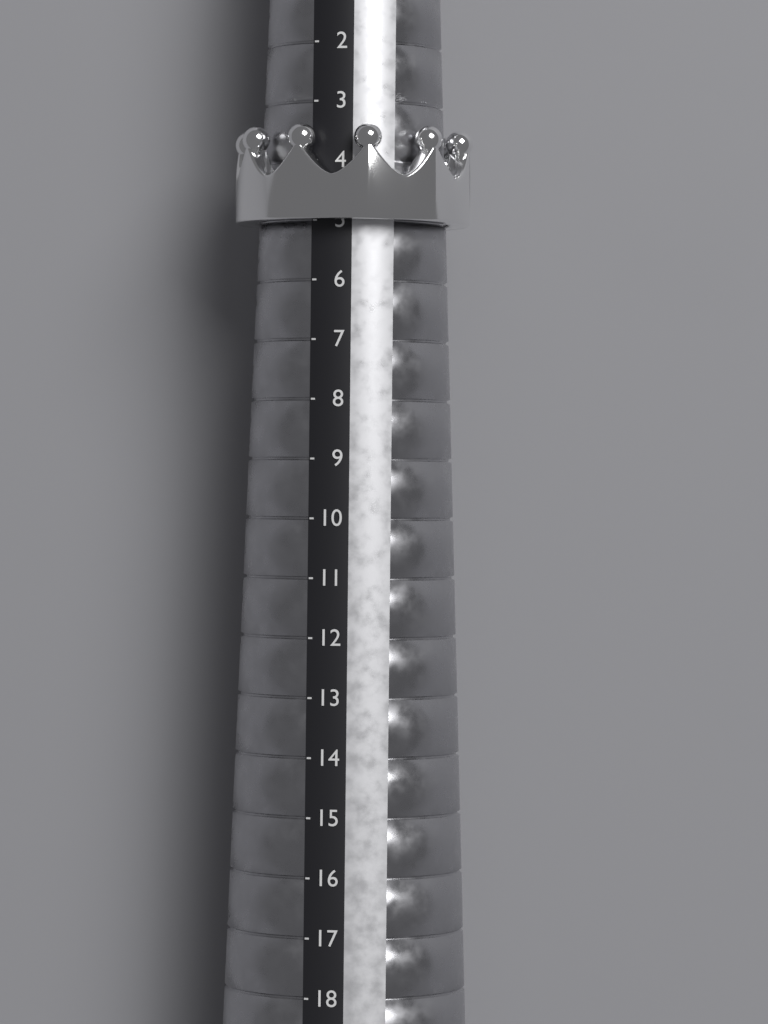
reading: 5 (no unit)
